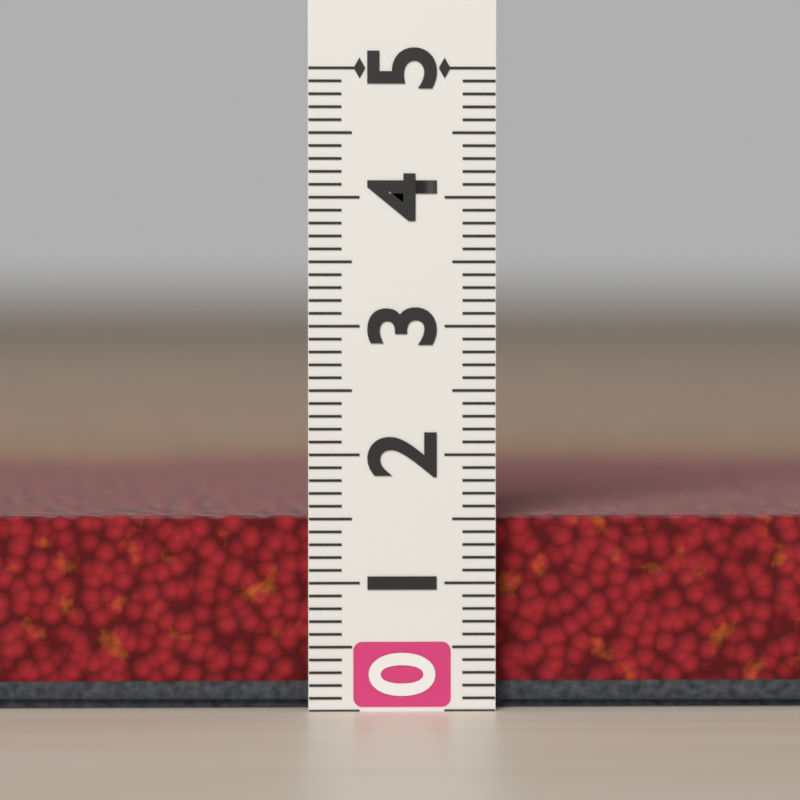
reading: 1.5 (no unit)
